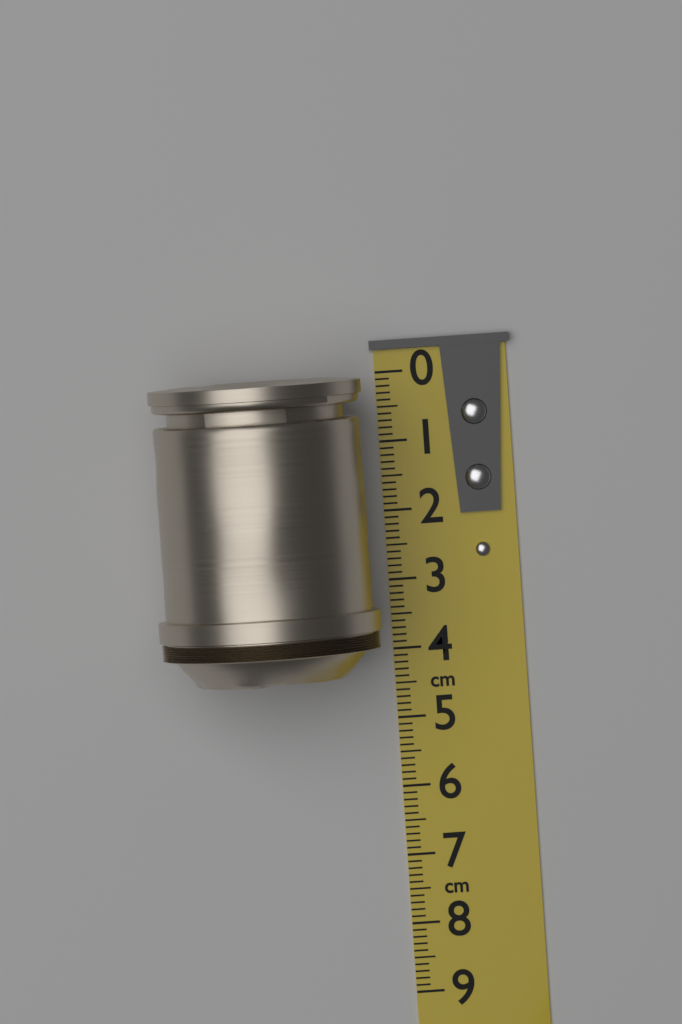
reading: 4.3 cm
